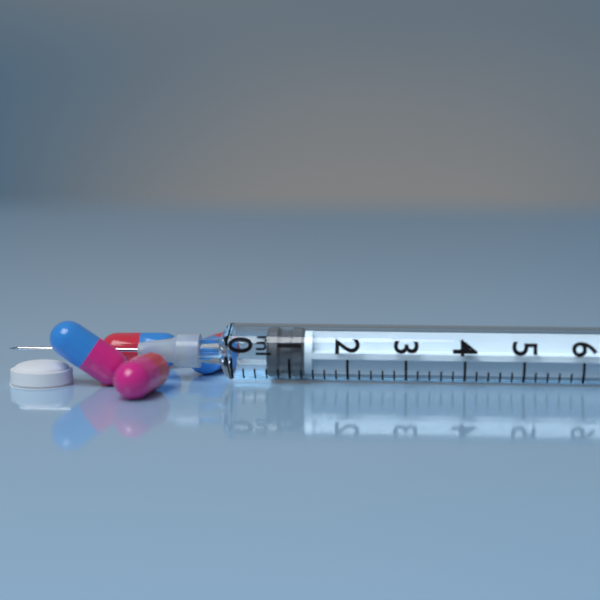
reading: 0.6 ml
